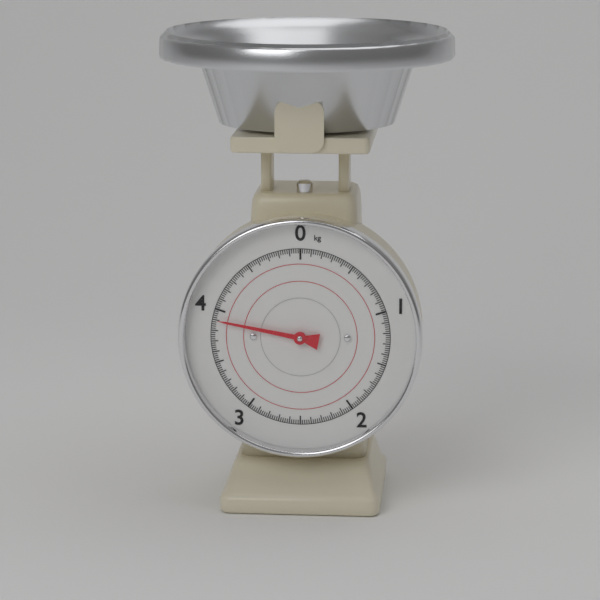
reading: 3.90 kg
